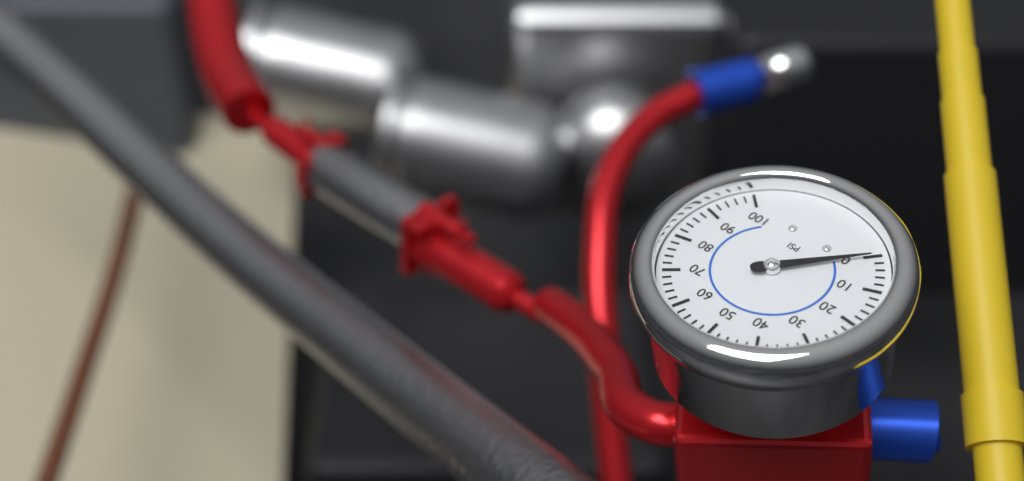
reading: 0 psi
